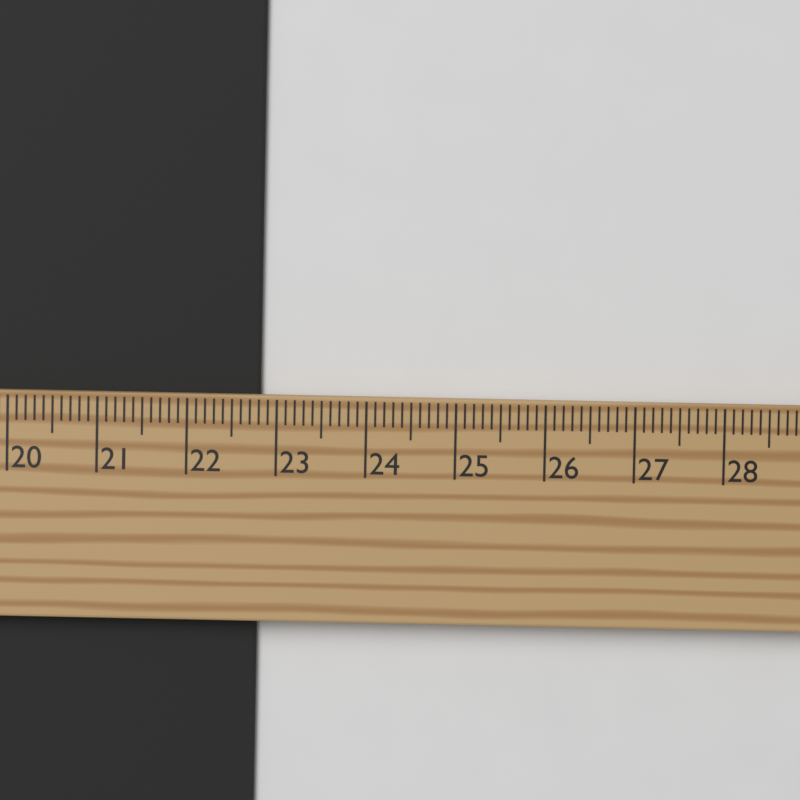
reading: 22.8 cm
